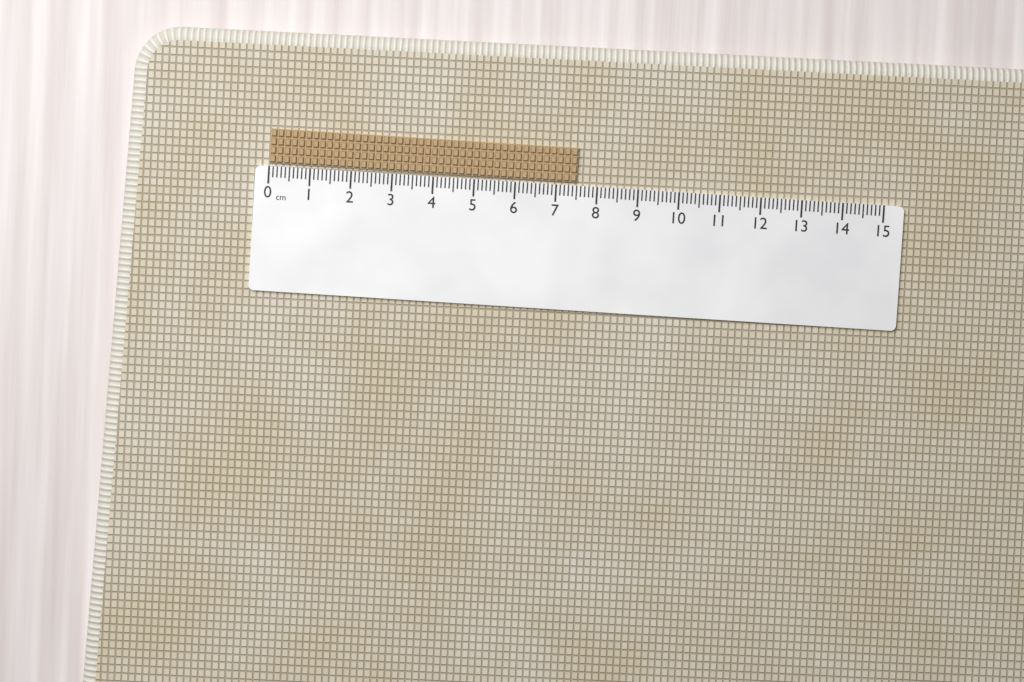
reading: 7.5 cm
